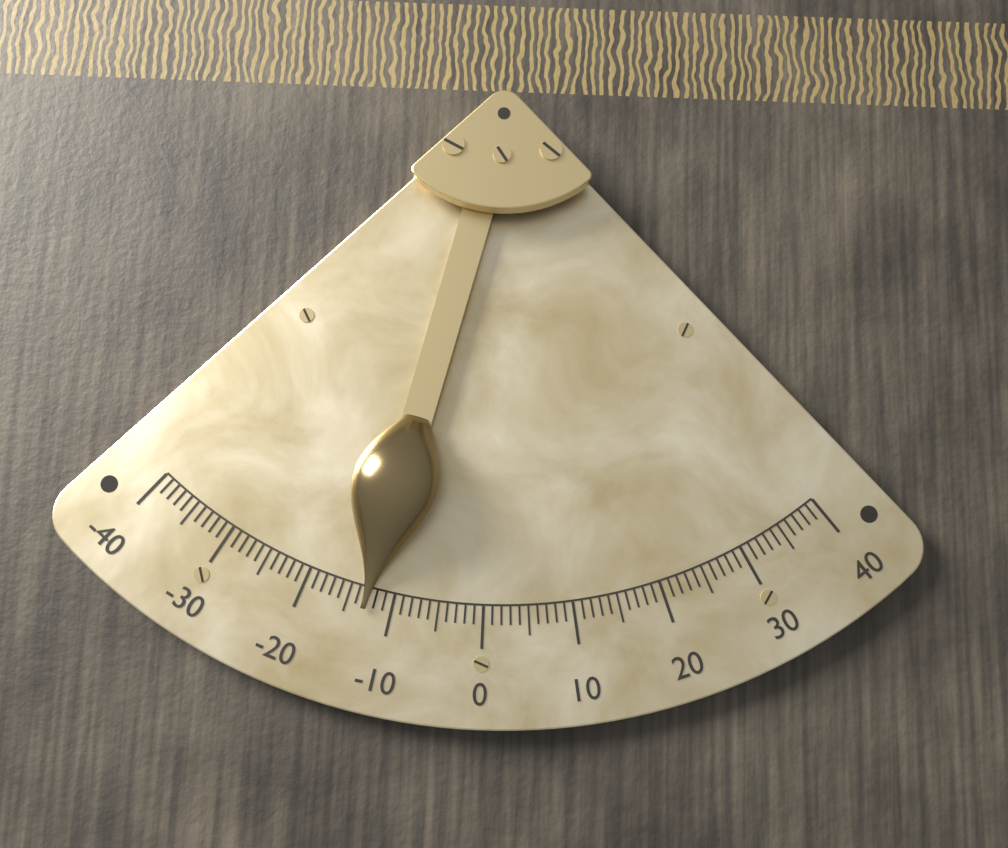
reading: -13 (no unit)
